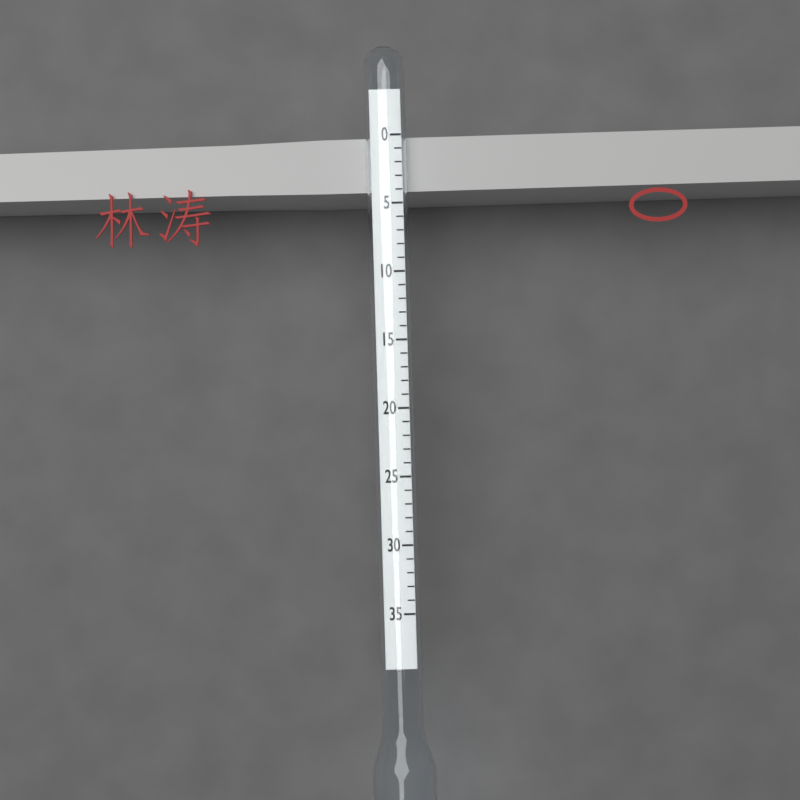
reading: 4 (no unit)
